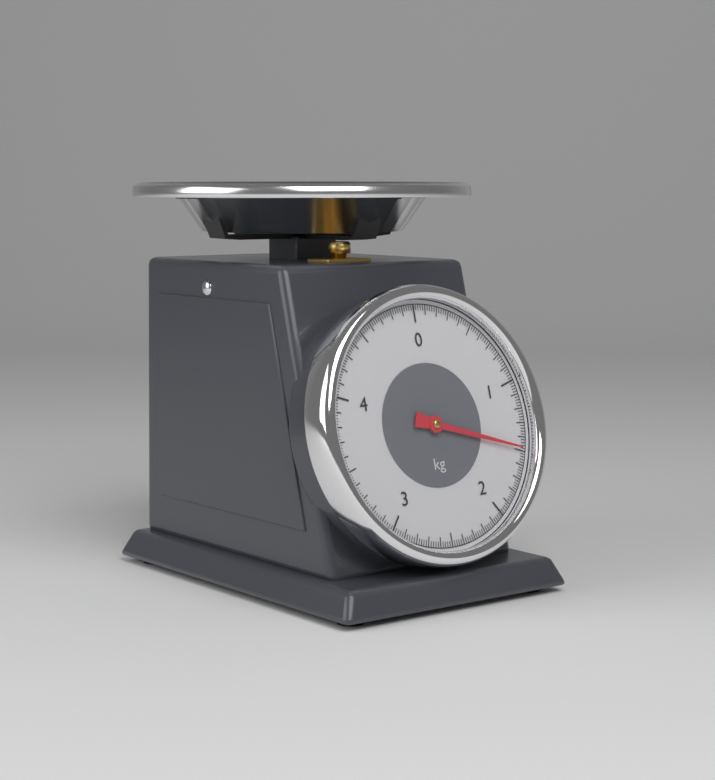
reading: 1.48 kg
